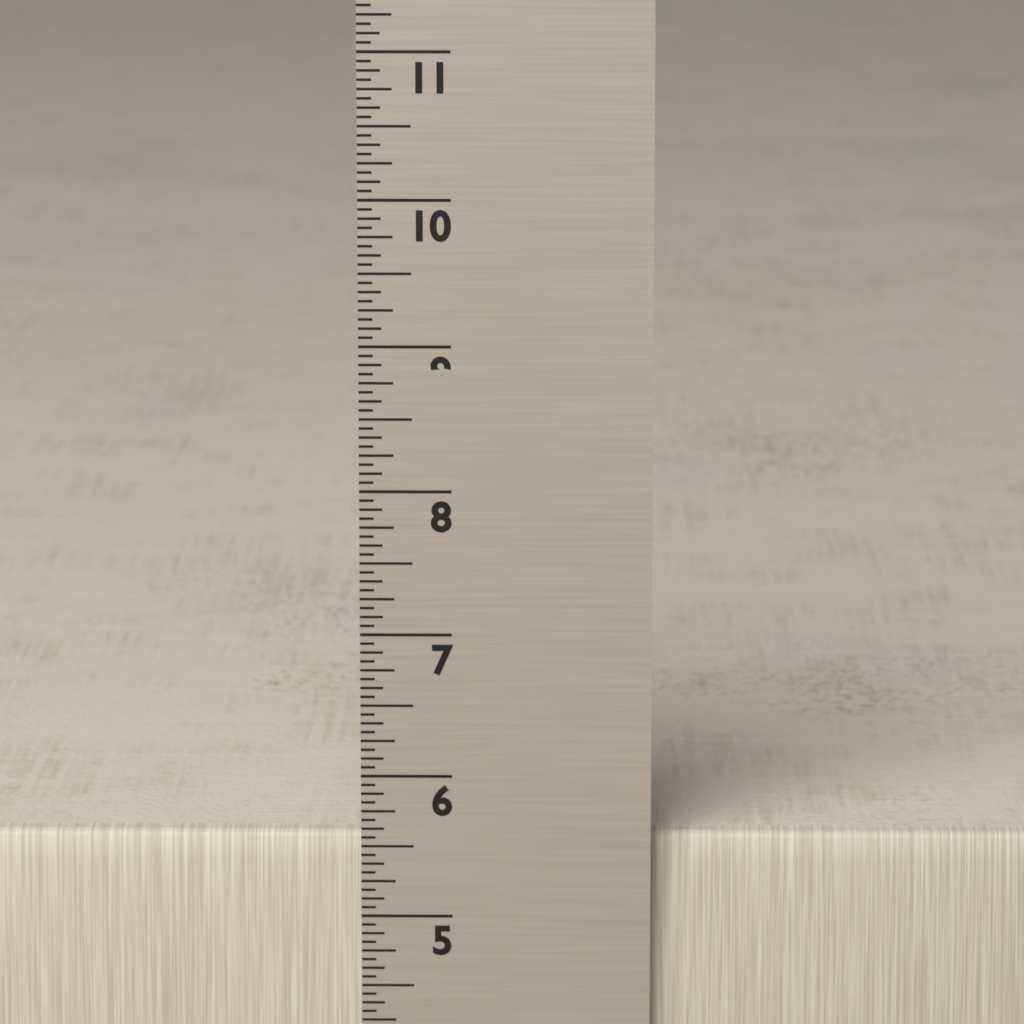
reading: 5.5625 in
